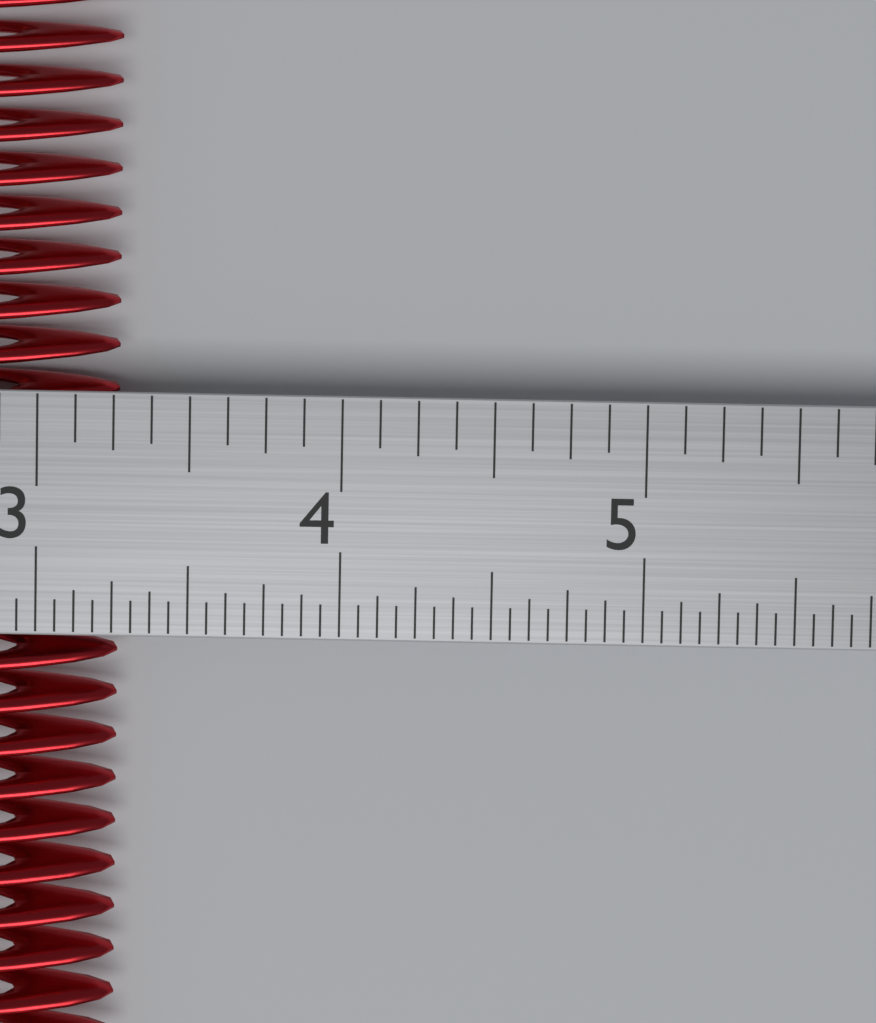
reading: 3.2500 in
